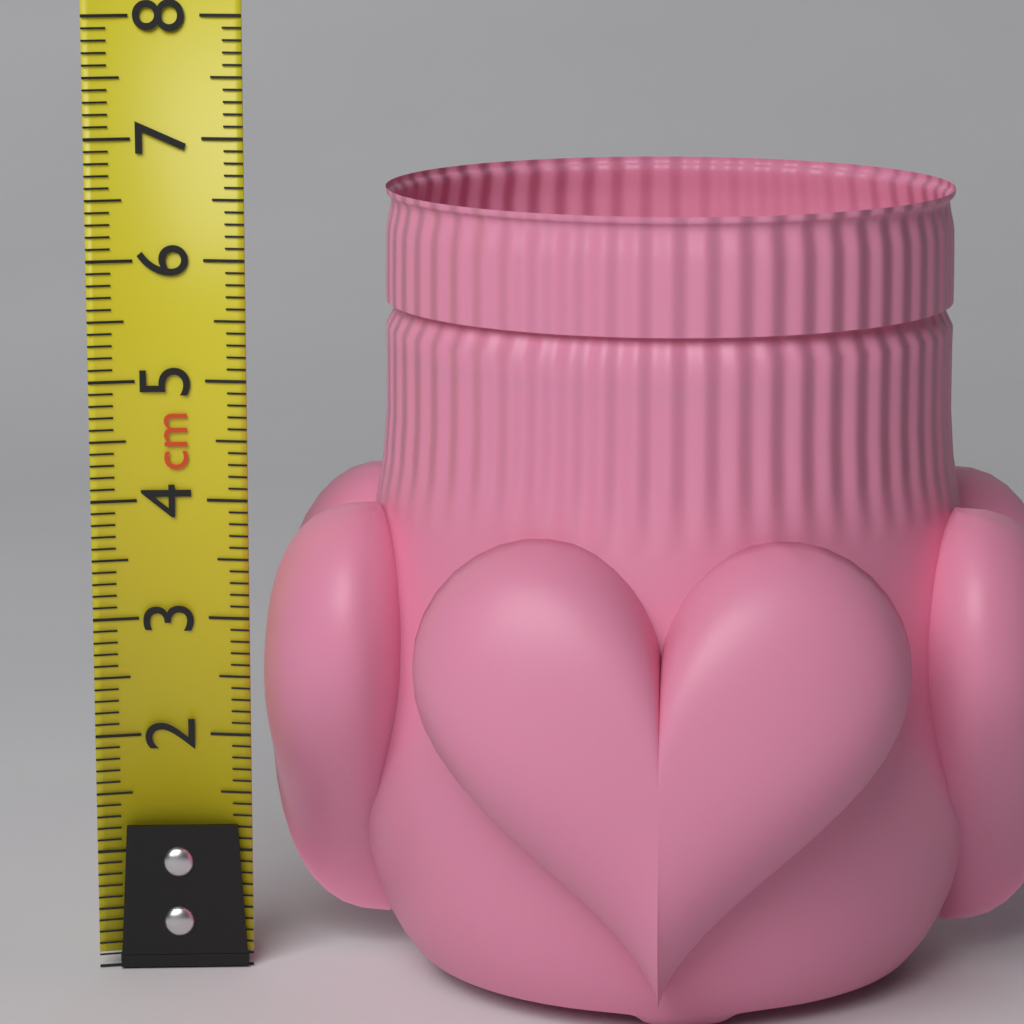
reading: 6.6 cm
